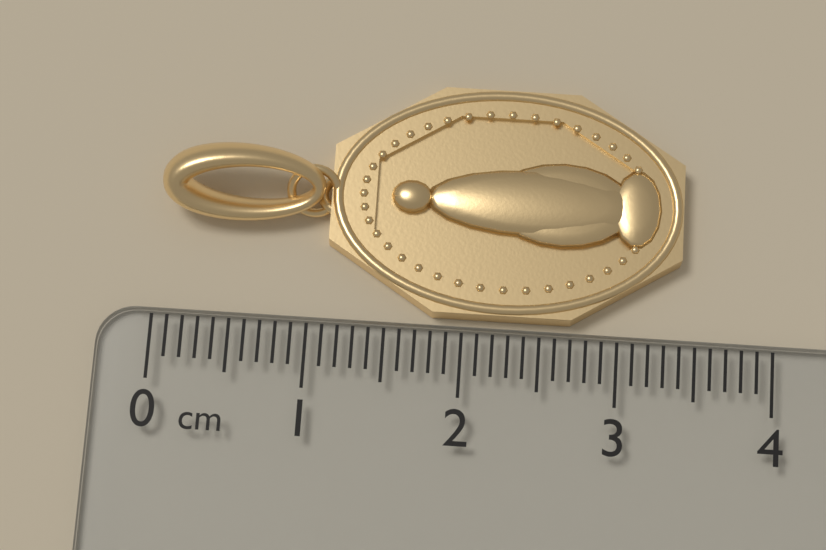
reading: 3.4 cm
